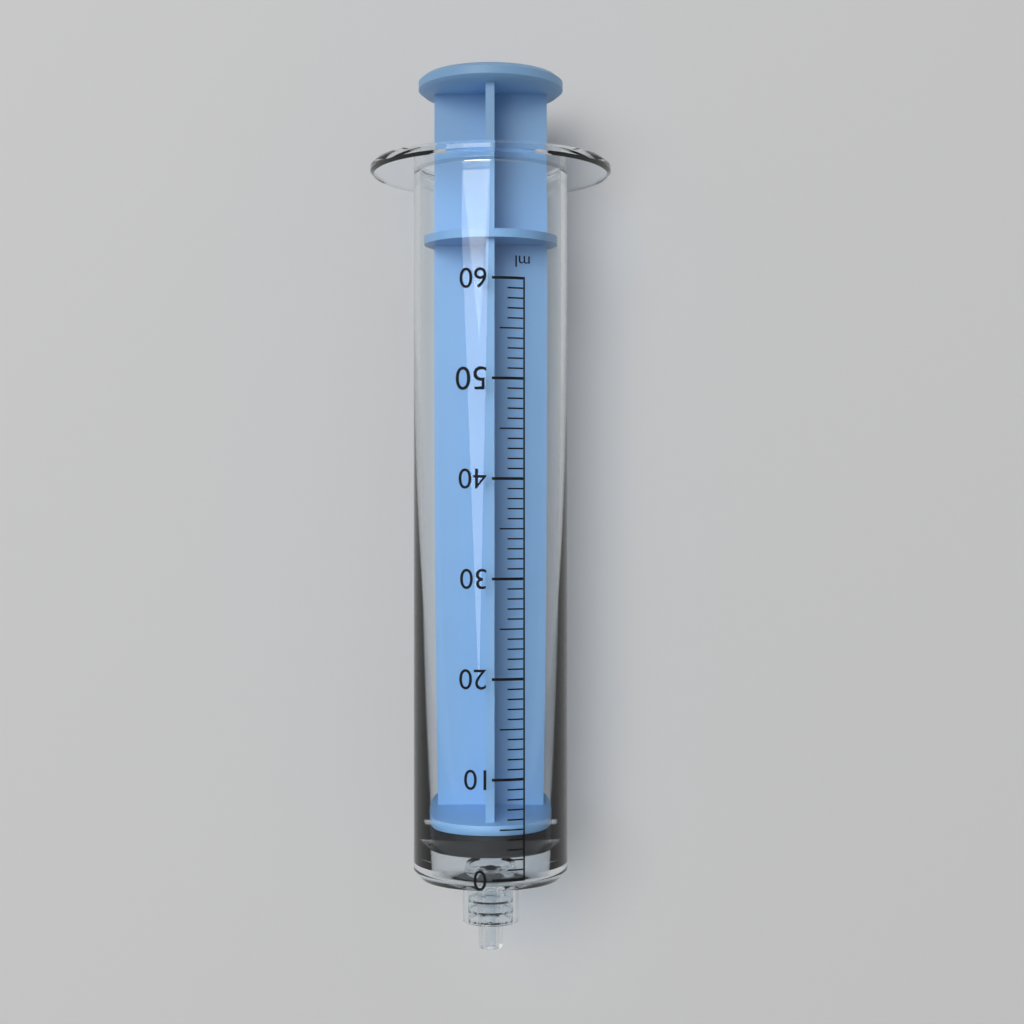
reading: 2 ml
